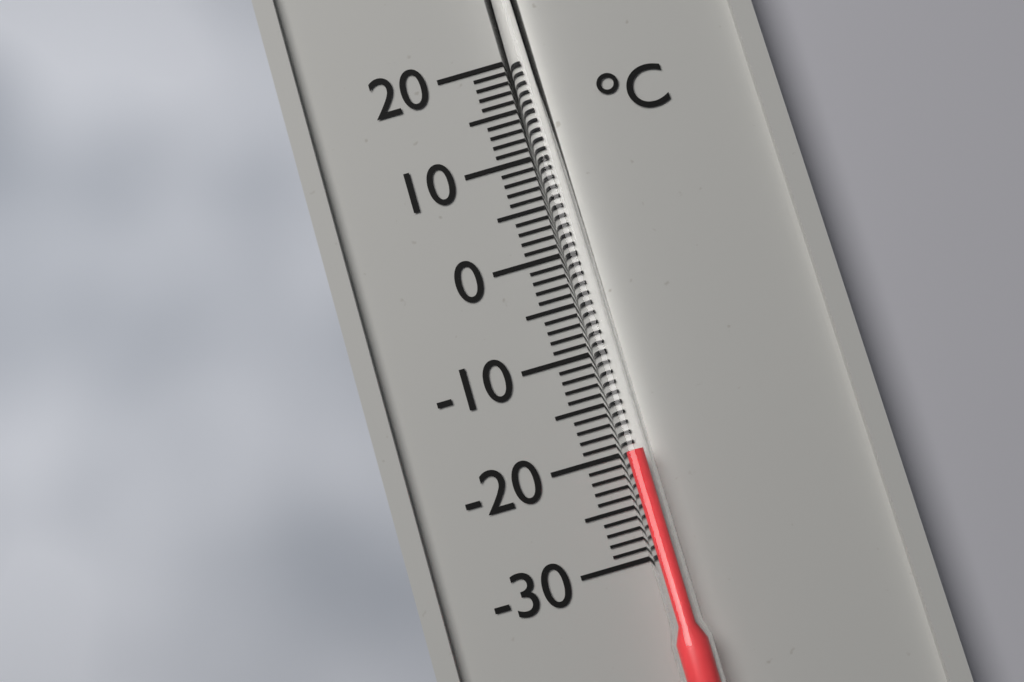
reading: -20 °C
